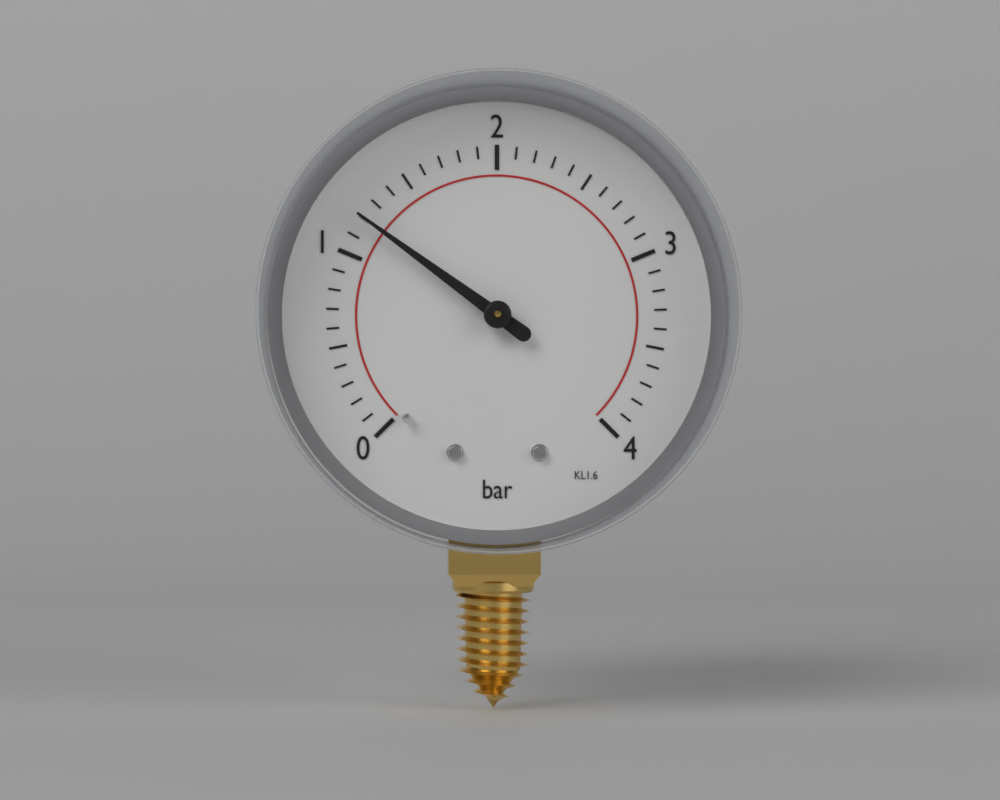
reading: 1.2 bar
